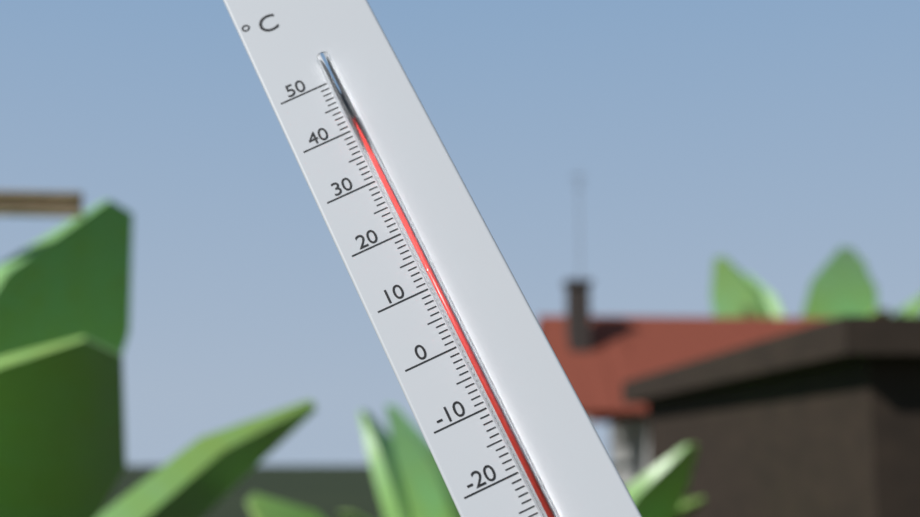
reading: 43 °C
